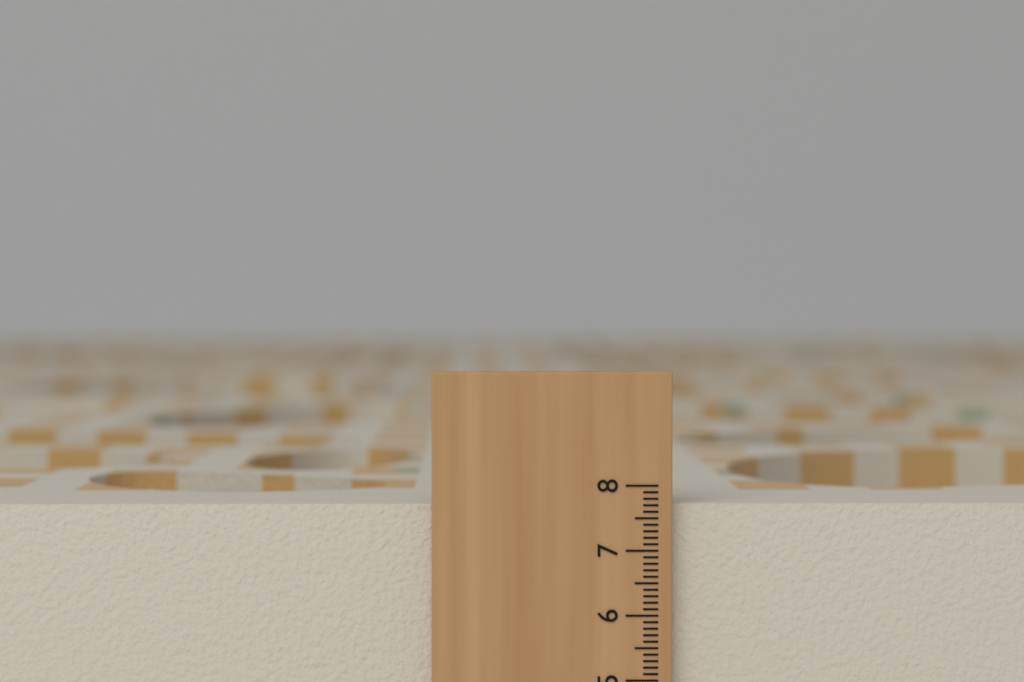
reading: 7.7 (no unit)
